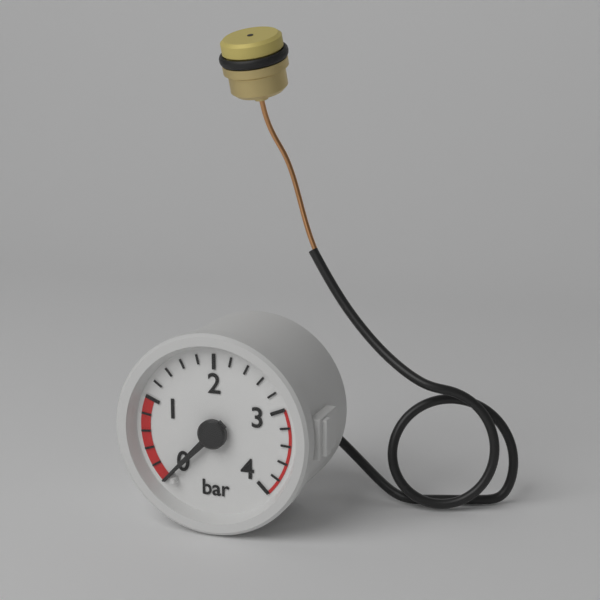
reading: 0.0 bar
